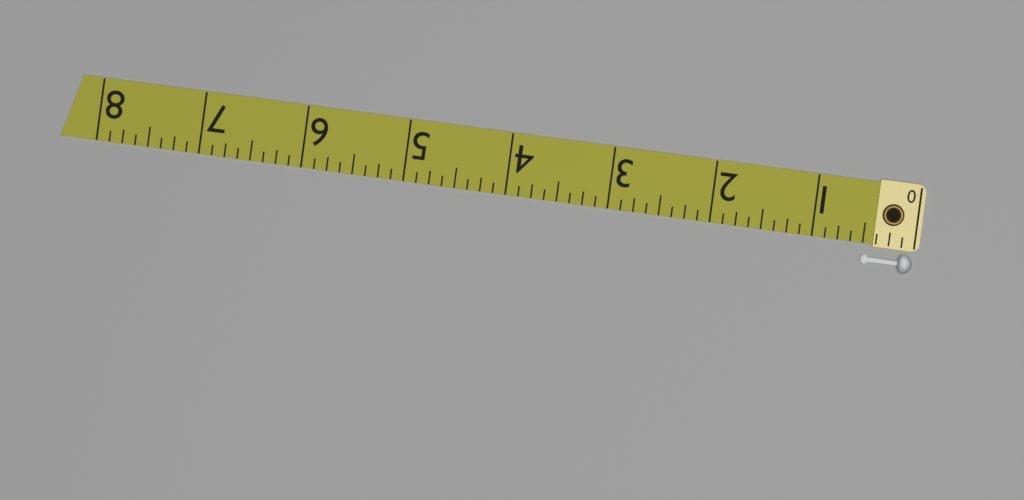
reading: 0.500 (no unit)
